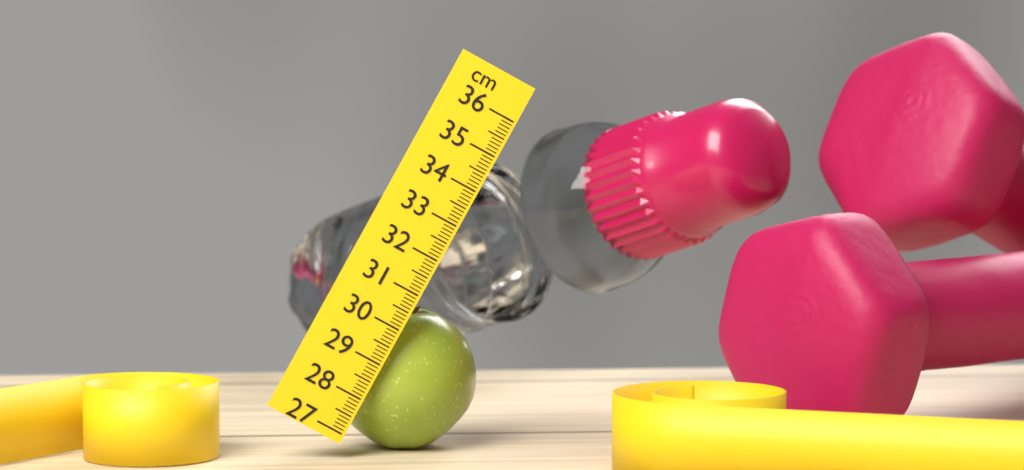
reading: 30.7 cm
